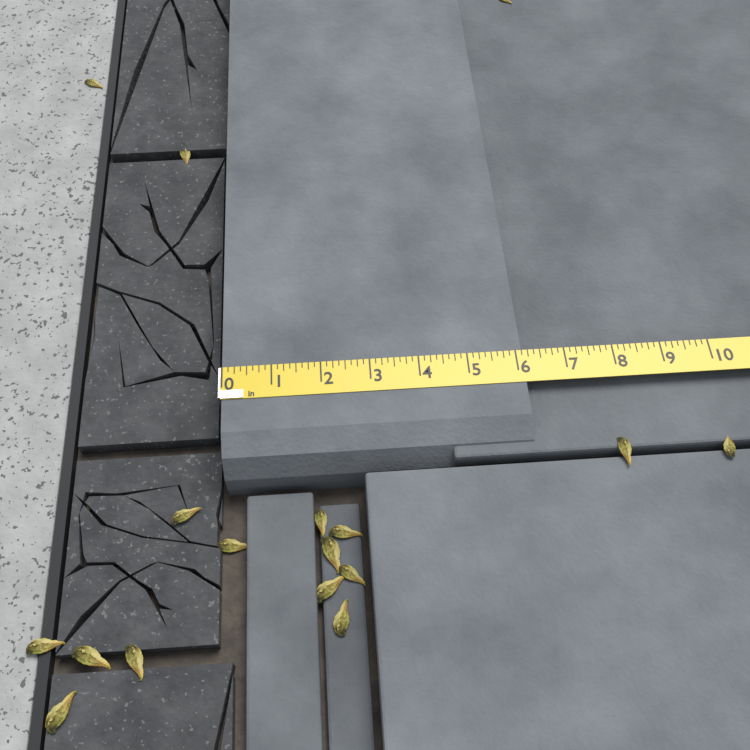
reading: 6.125 in
